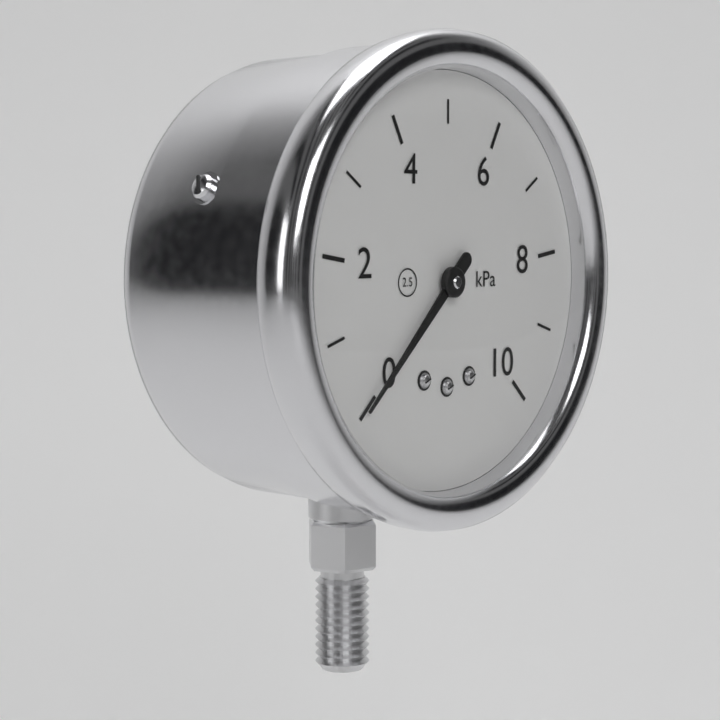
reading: 0 kPa
